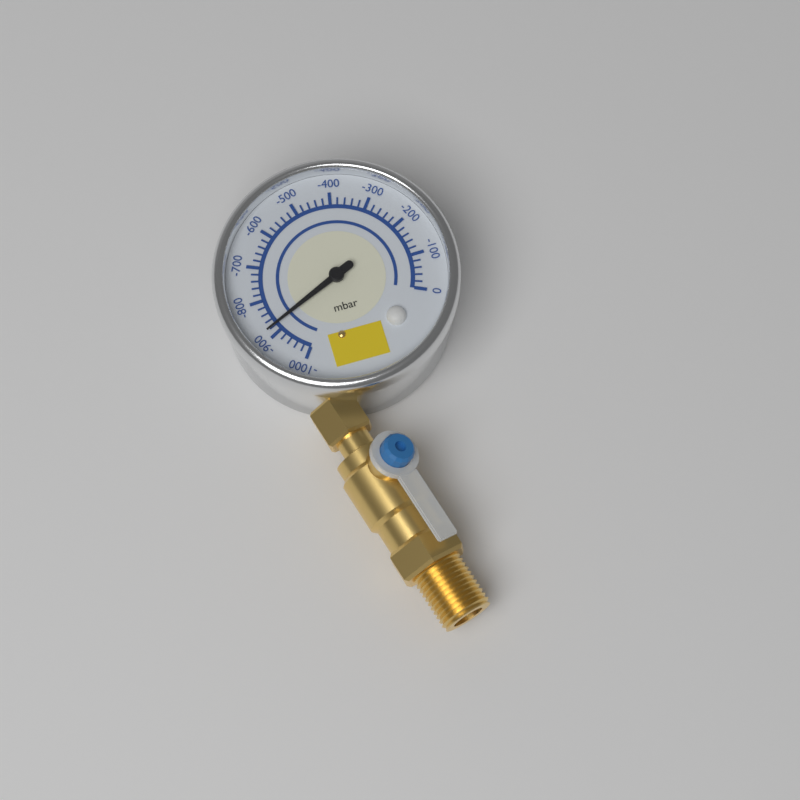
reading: -880 mbar
